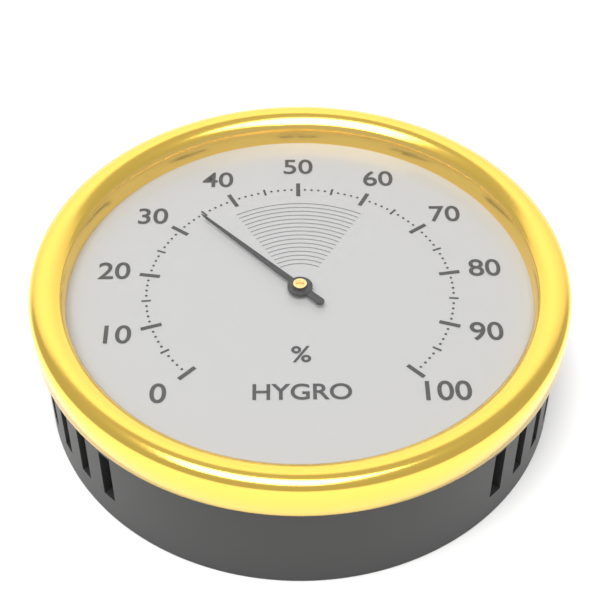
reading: 34 %
